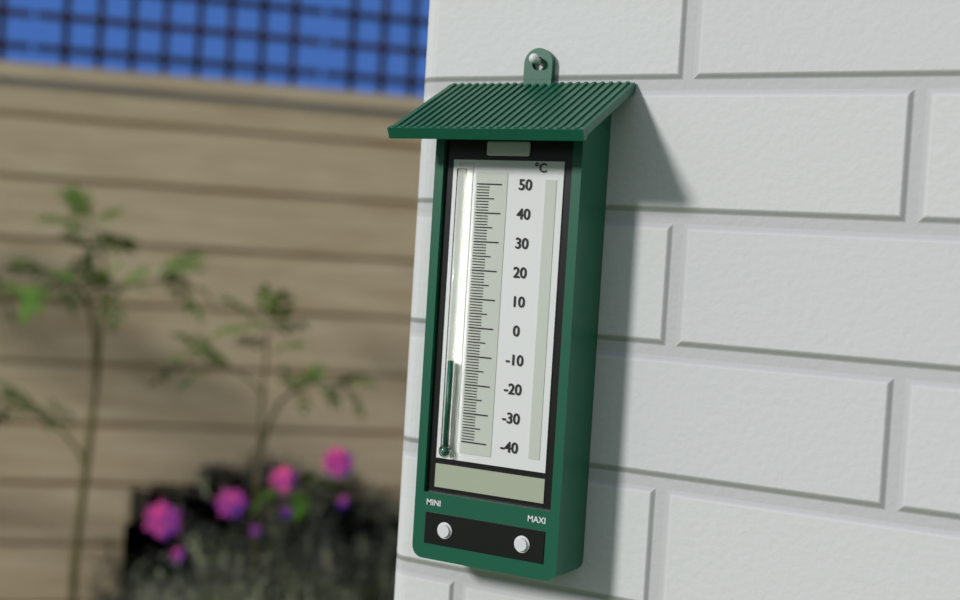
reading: -12 °C
